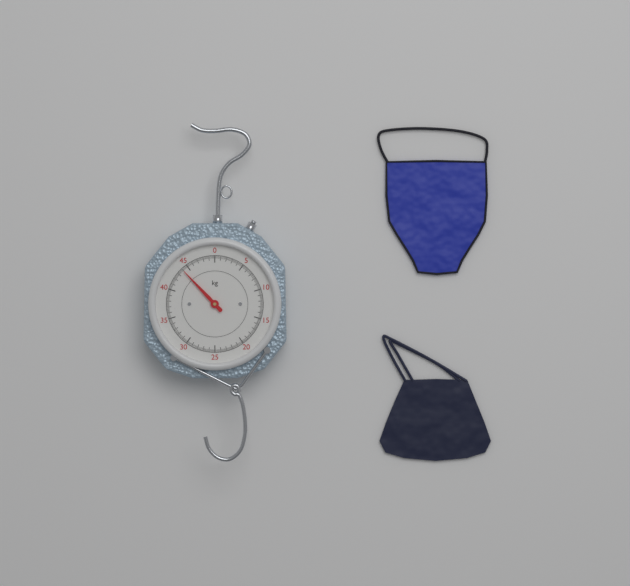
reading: 44.0 kg
